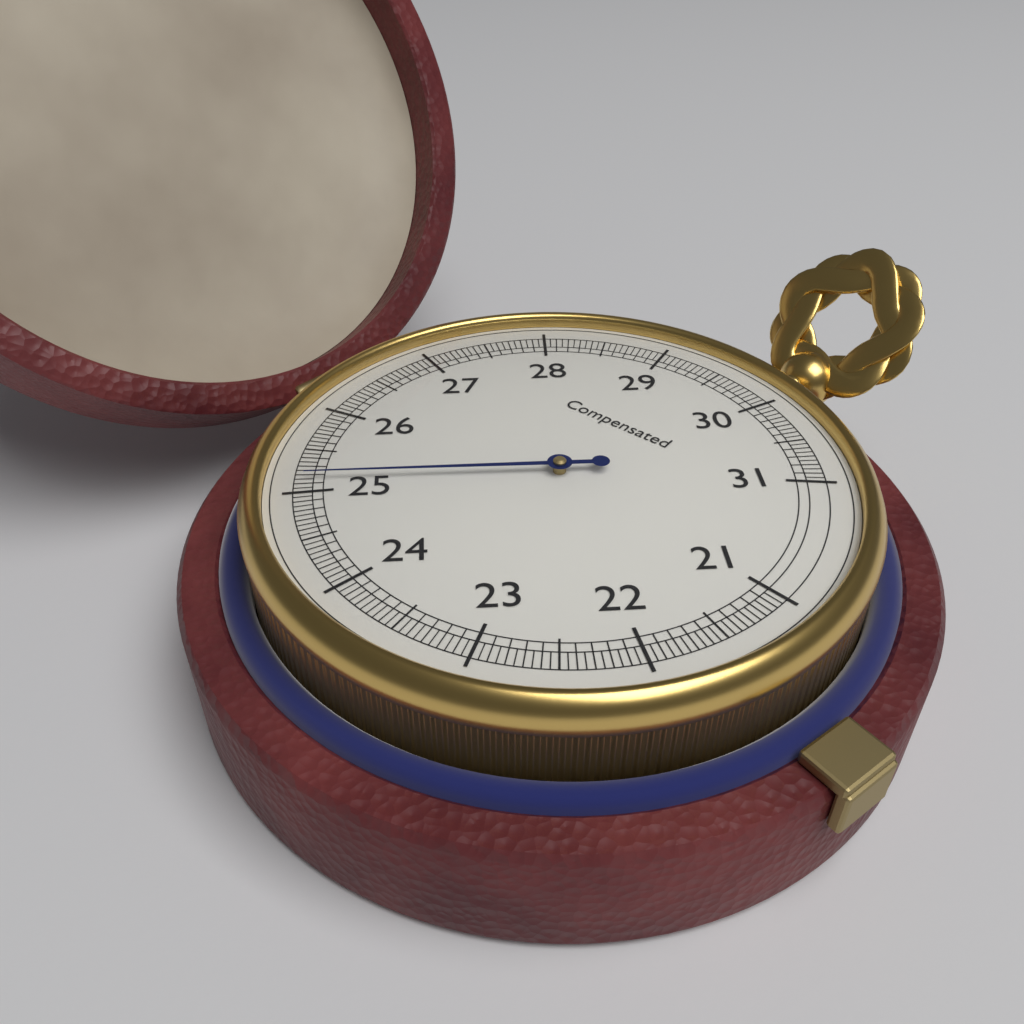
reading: 25.15 (no unit)
